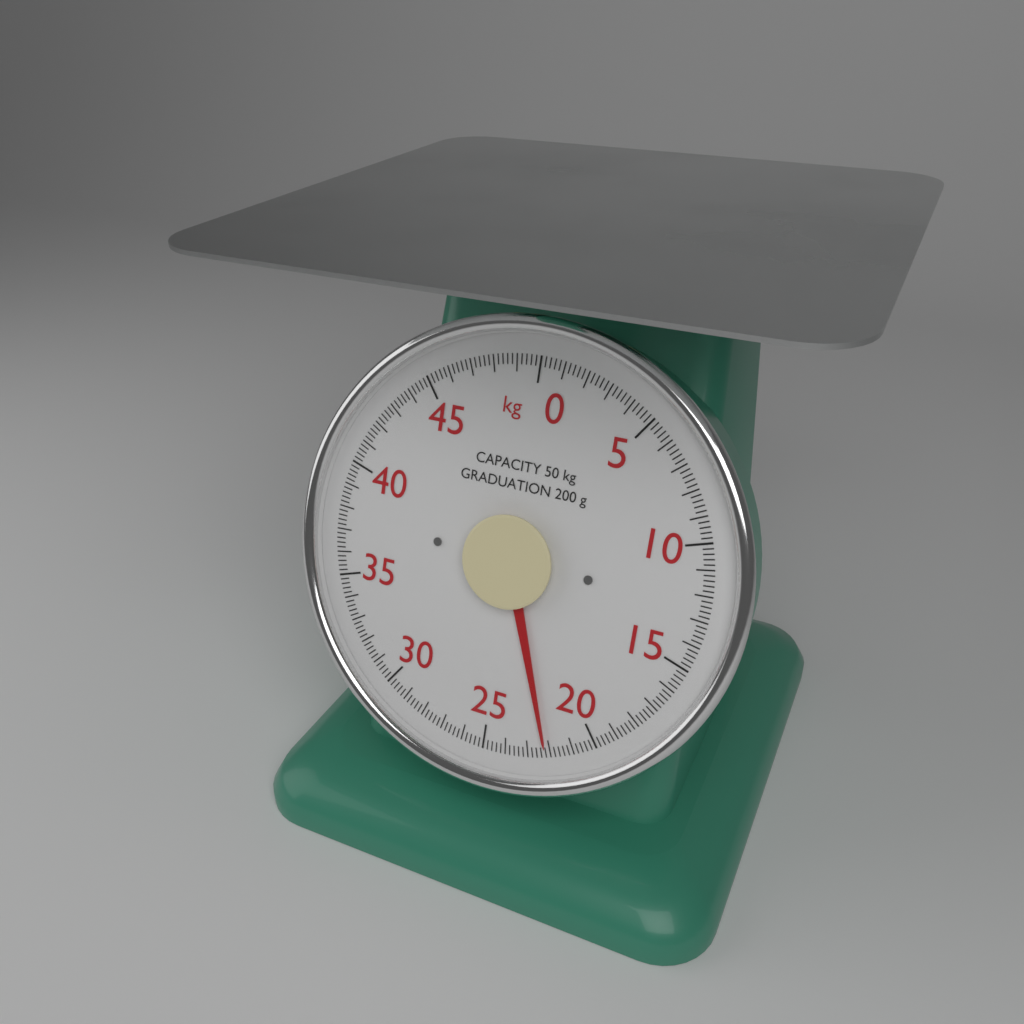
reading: 22.2 kg
